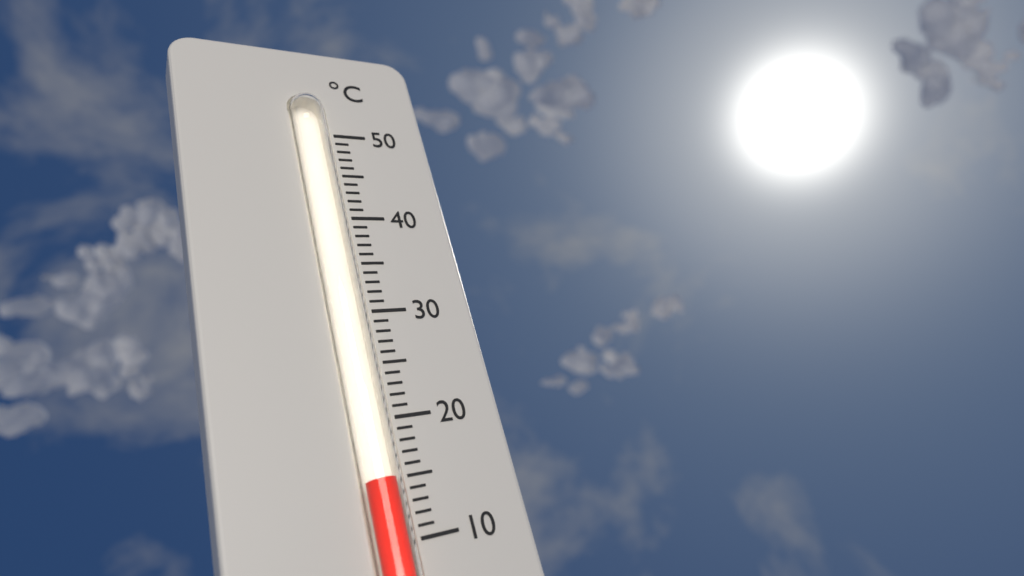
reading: 15 °C
